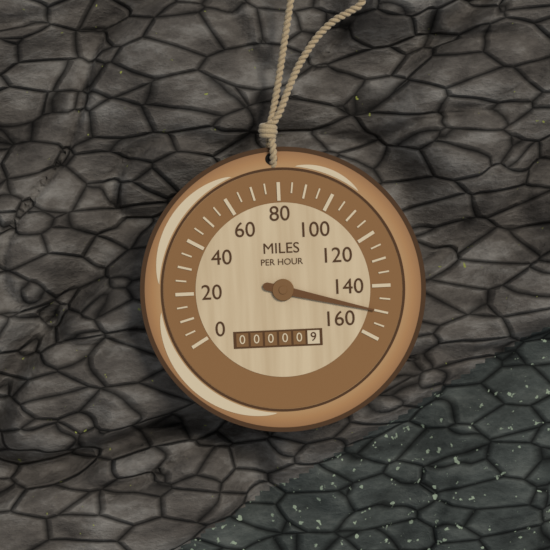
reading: 150 mph
